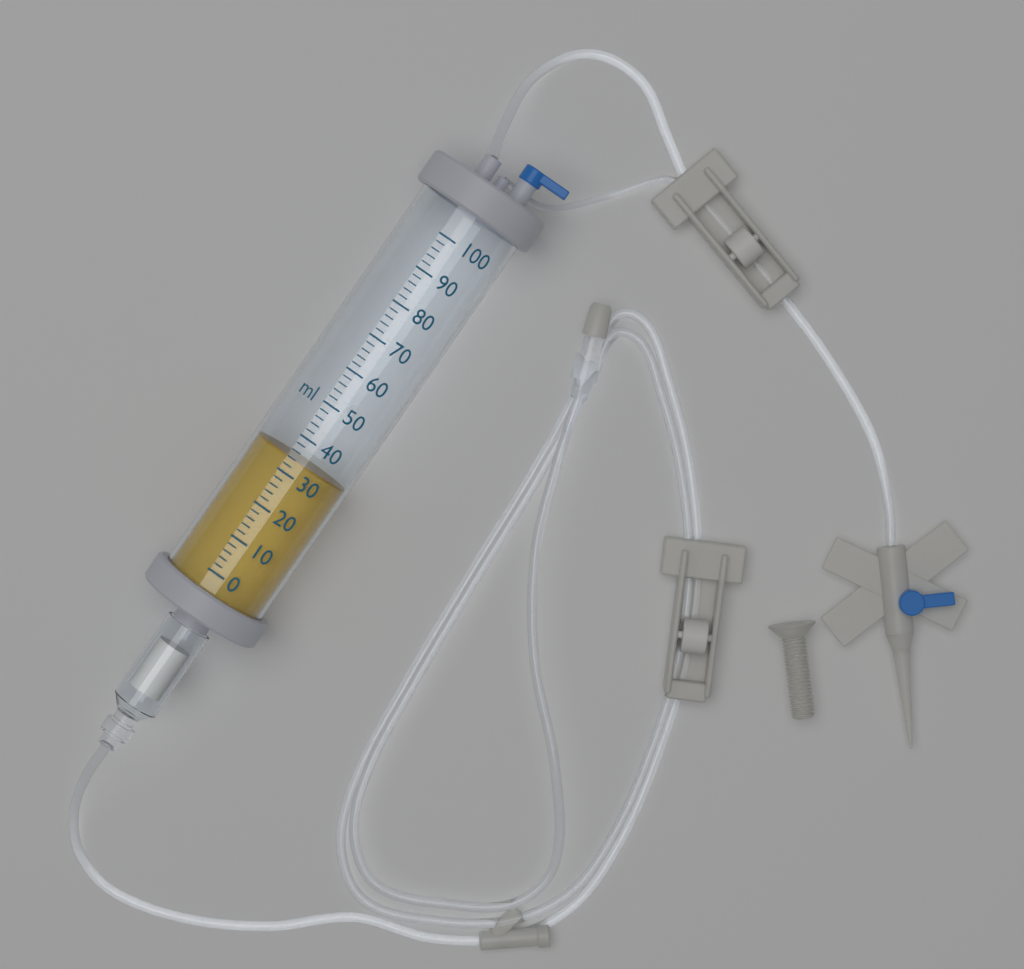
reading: 34 ml
